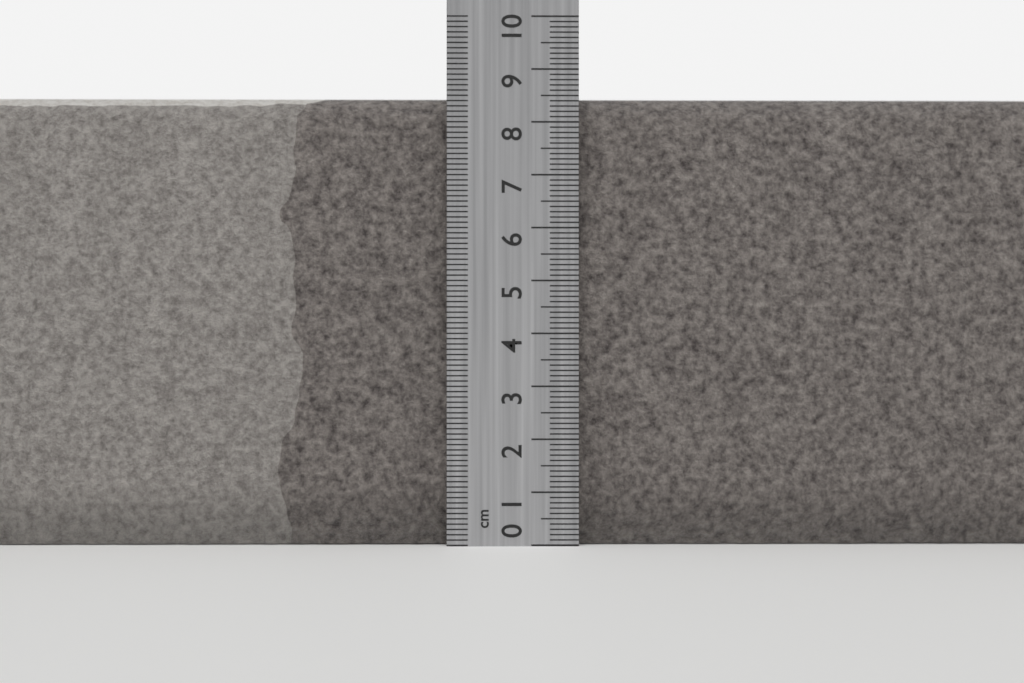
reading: 8.5 cm
